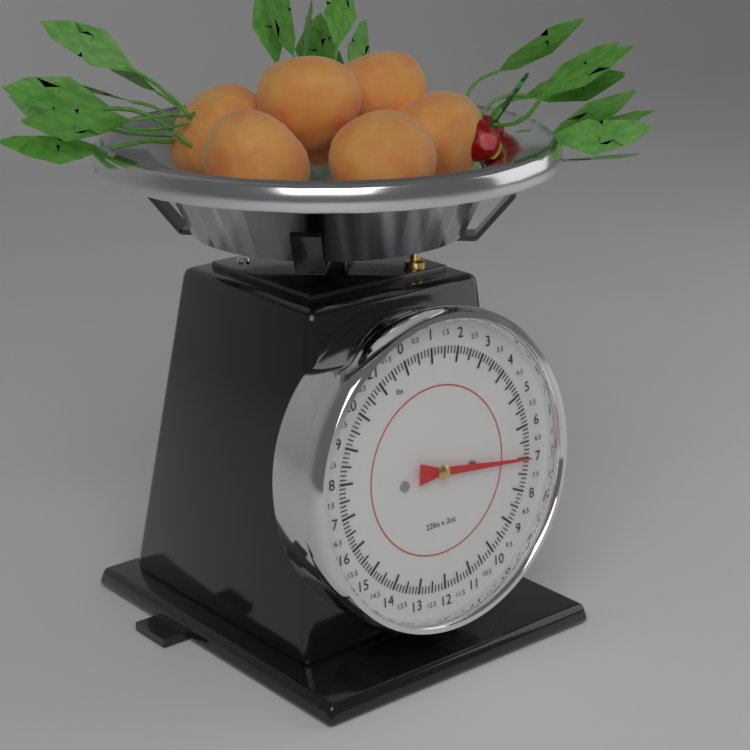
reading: 7.000 lbs
